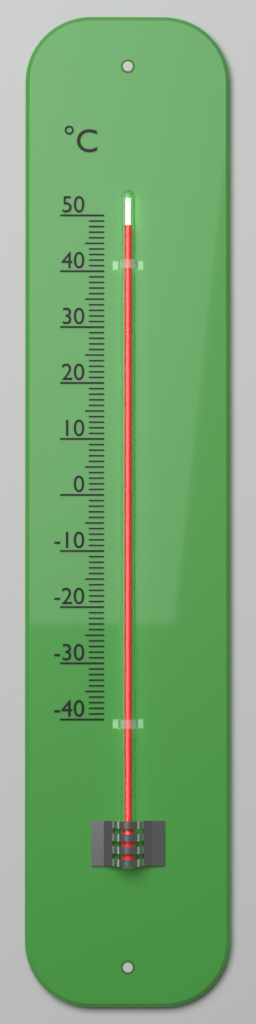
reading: 48 °C
